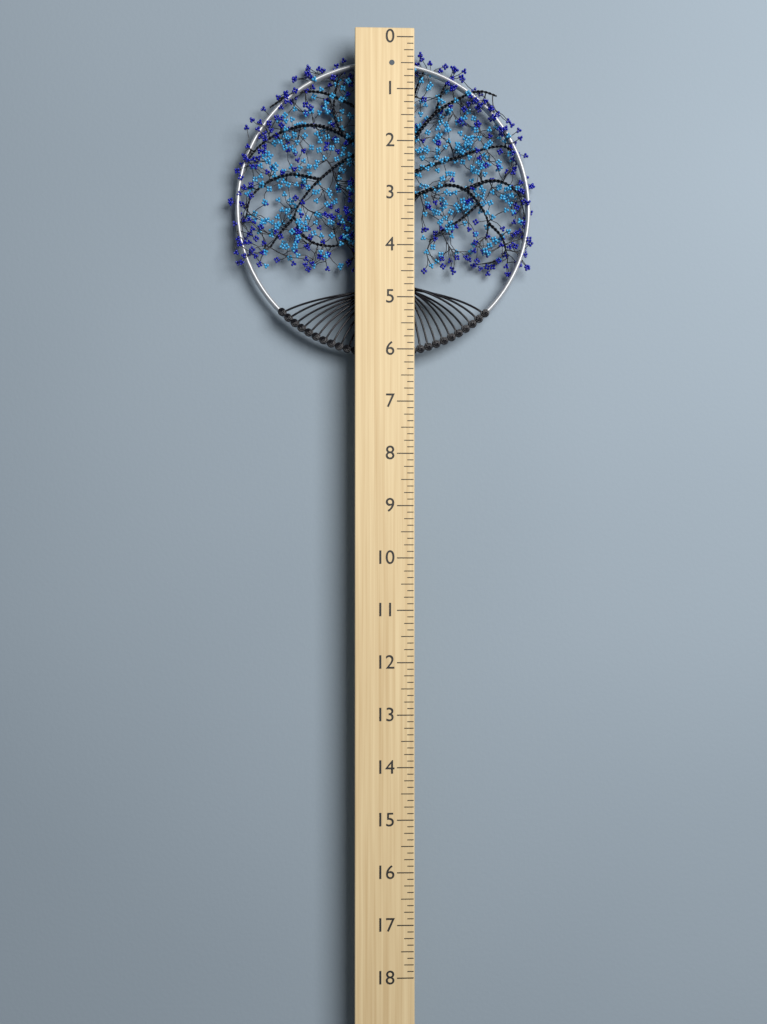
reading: 6.125 (no unit)
